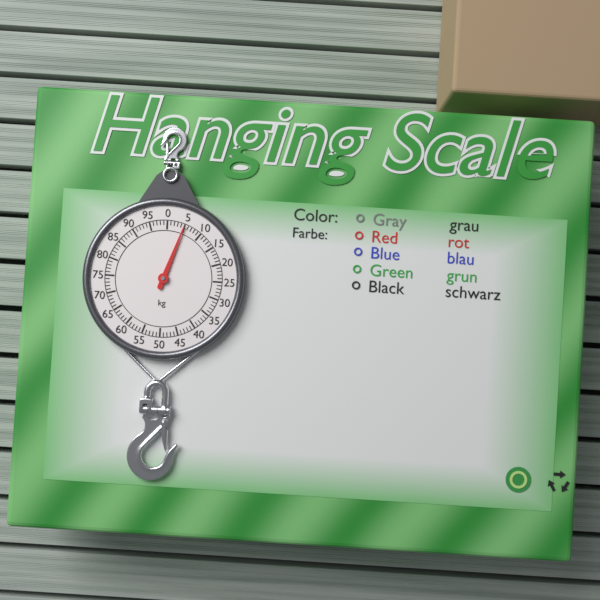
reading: 5 kg
